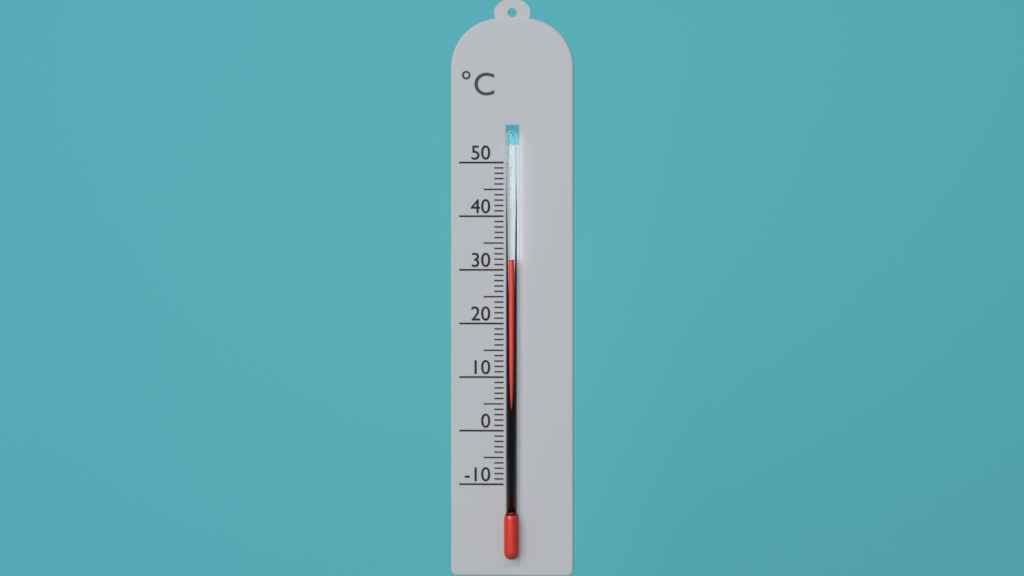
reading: 32 °C
